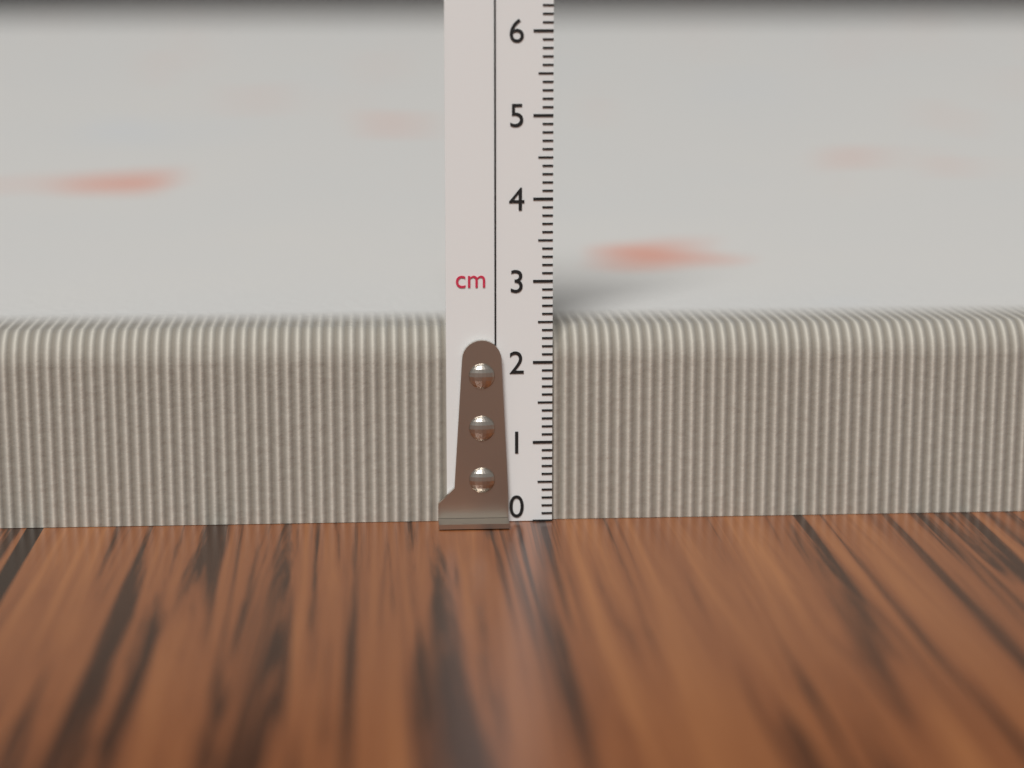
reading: 2.4 cm
